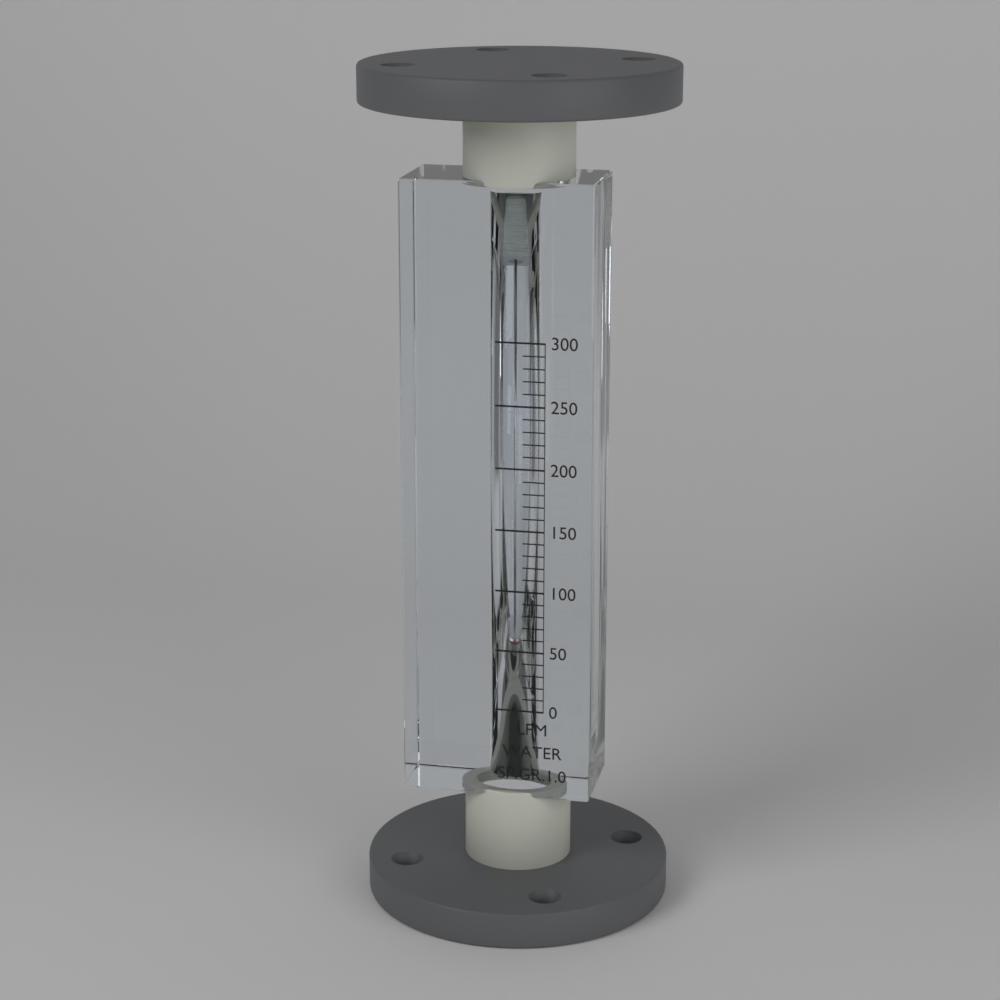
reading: 50 LPM
